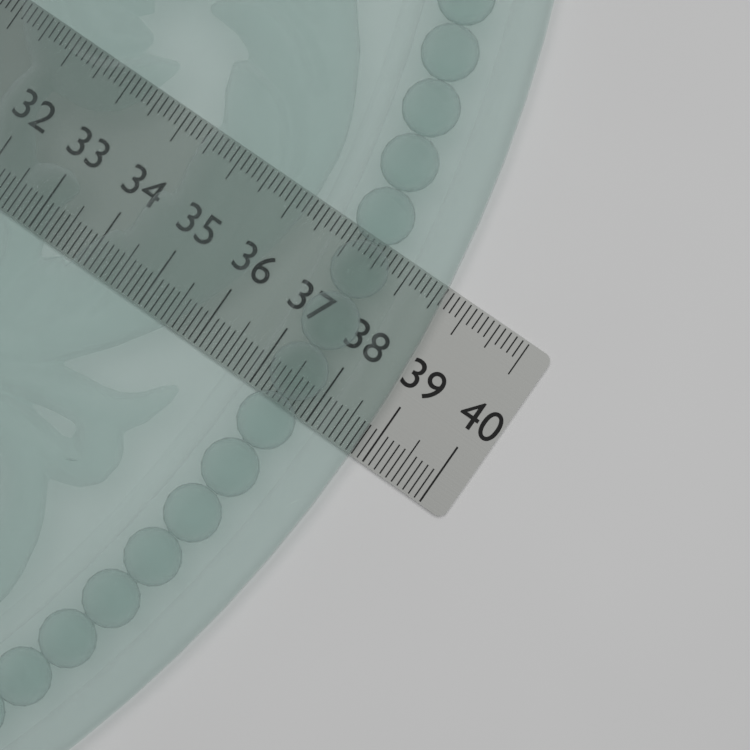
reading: 38.8 (no unit)
